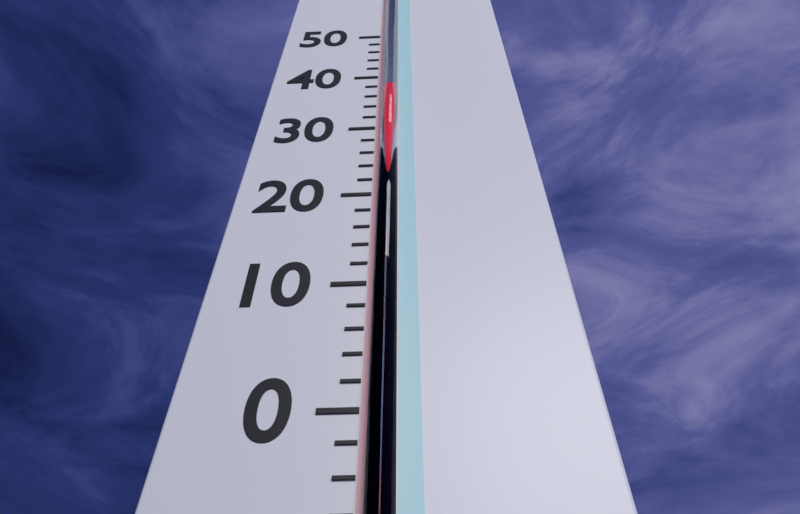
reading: 36 °C
